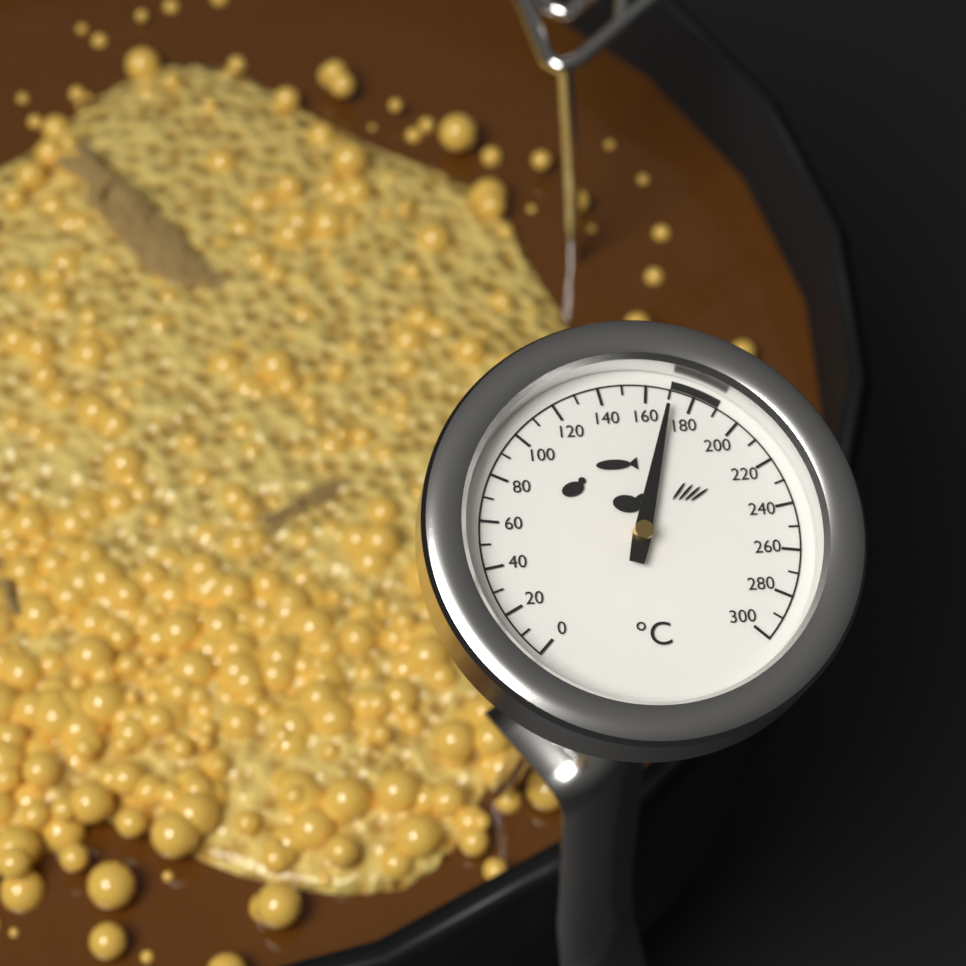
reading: 170 °C
